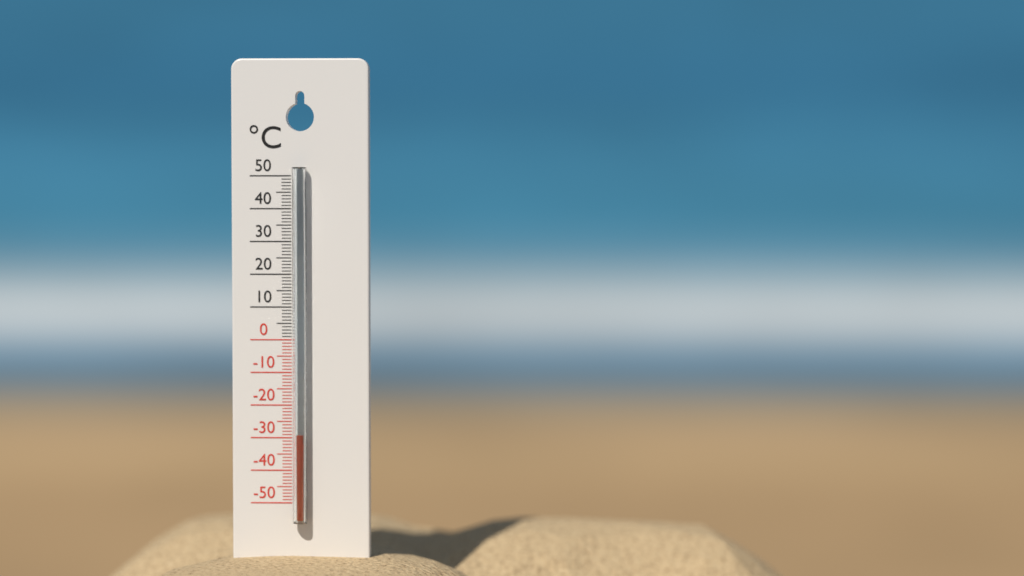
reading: -29 °C
